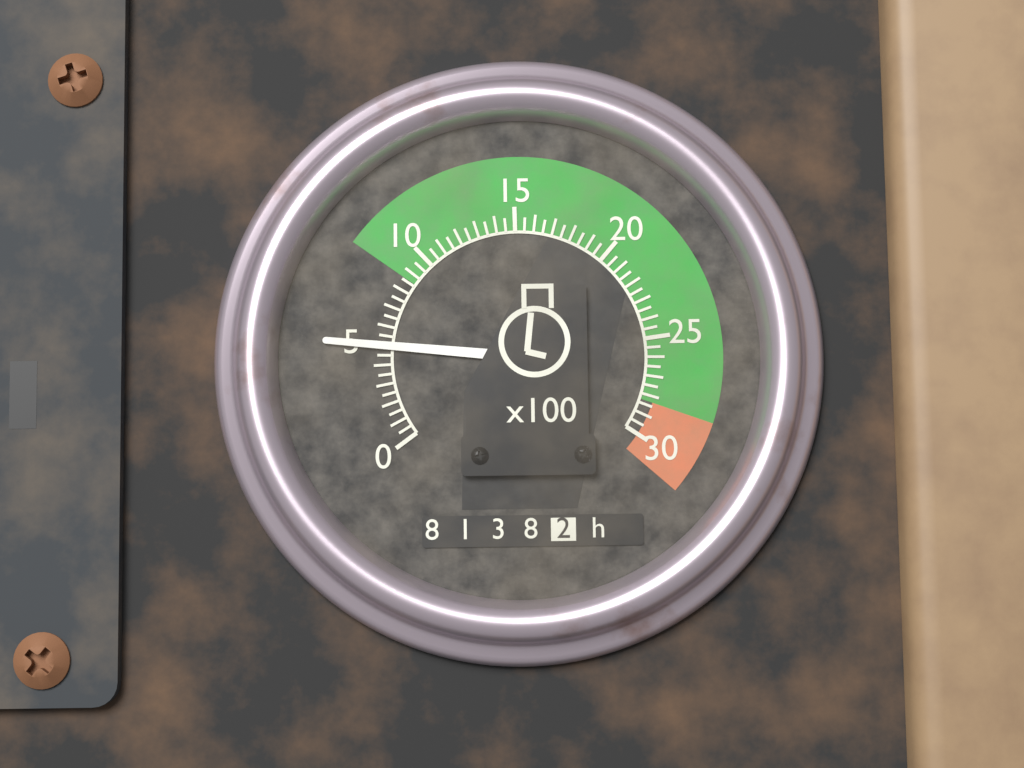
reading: 5.0 x100 rpm
